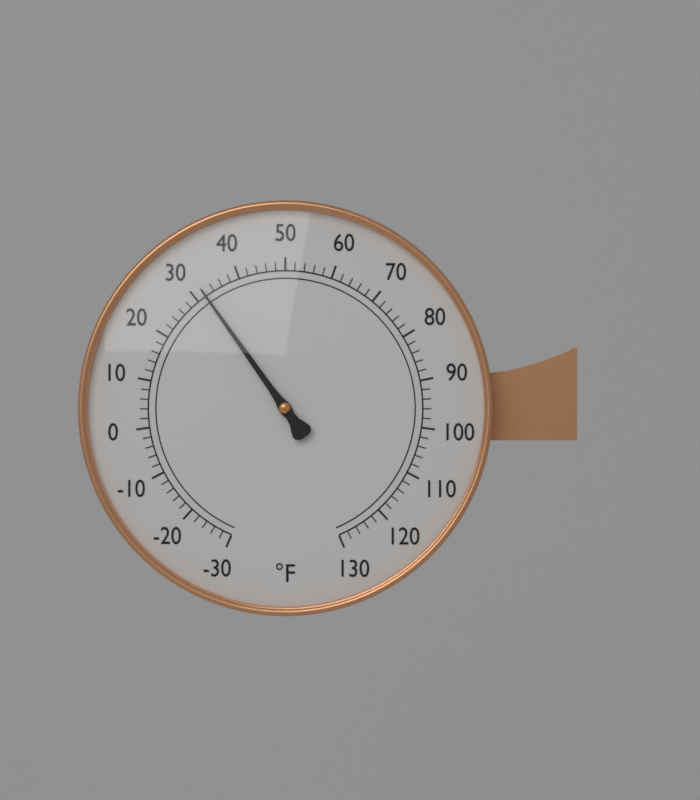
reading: 32 °F
